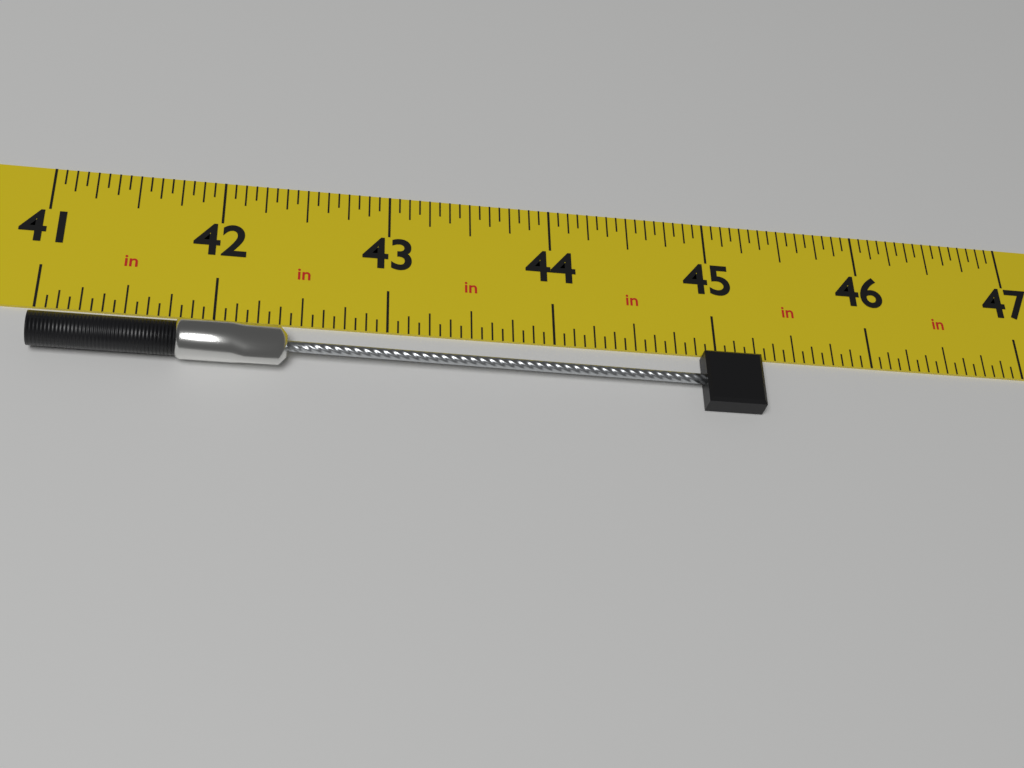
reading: 45.2500 in
